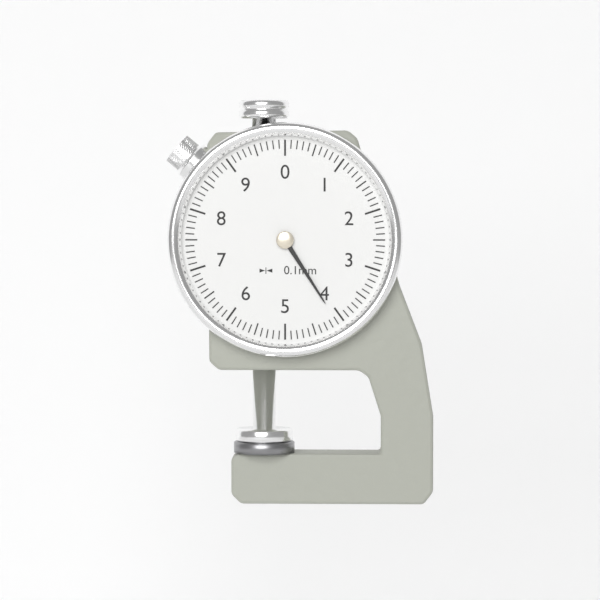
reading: 4.1 mm
